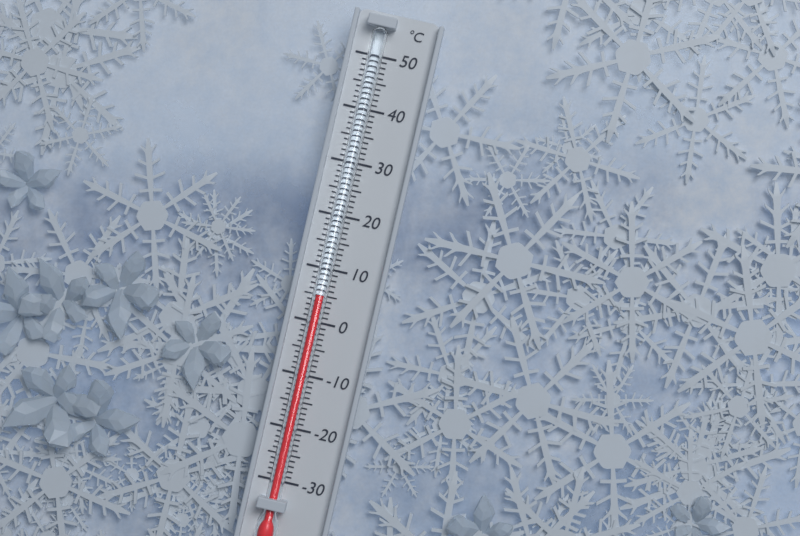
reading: 5 °C
